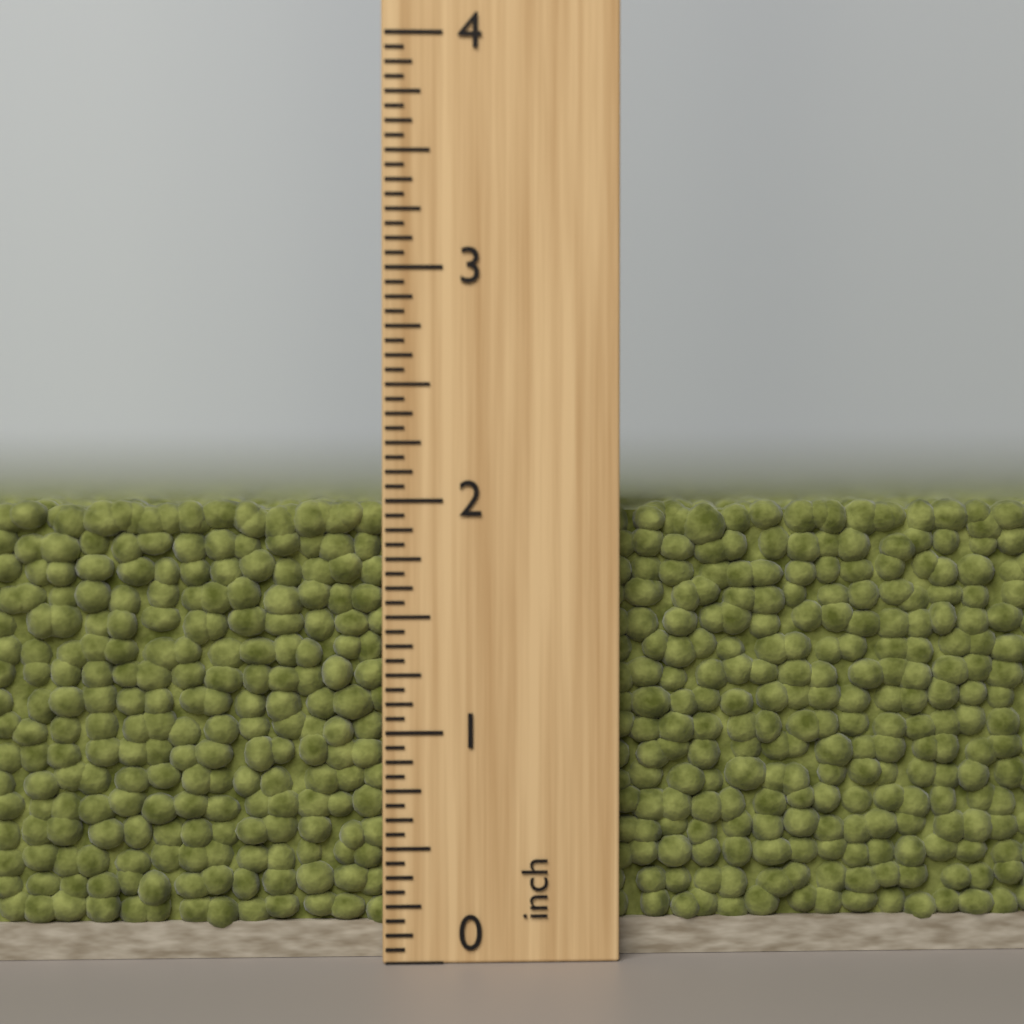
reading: 2.0000 inch
